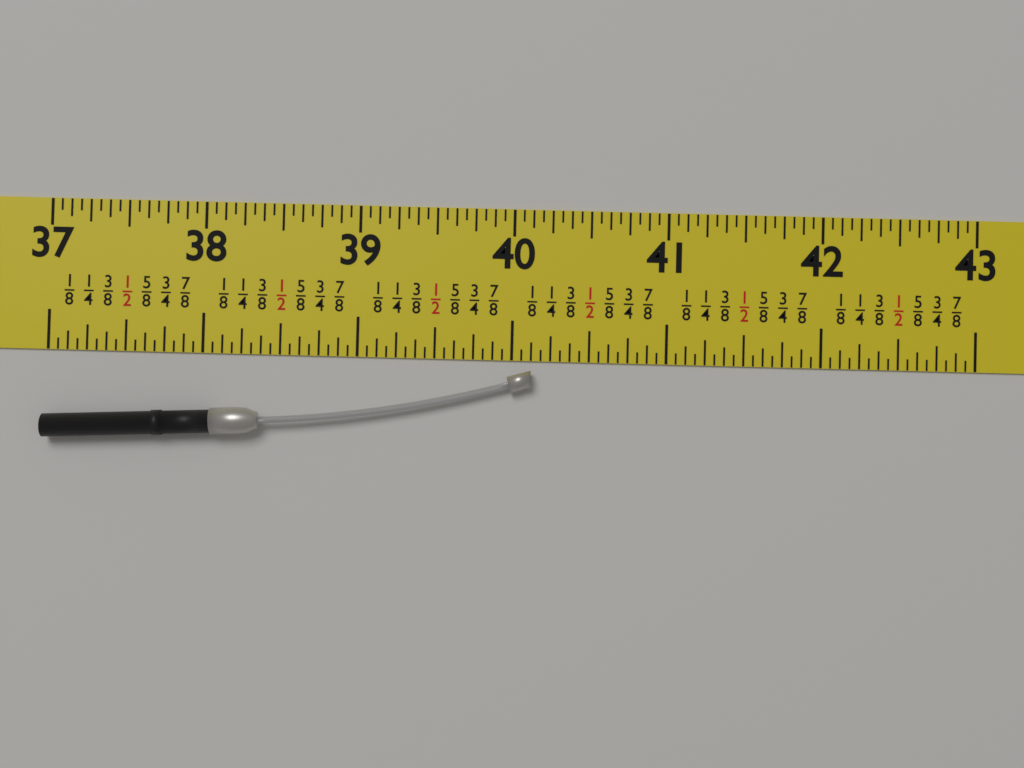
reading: 40.1250 in
